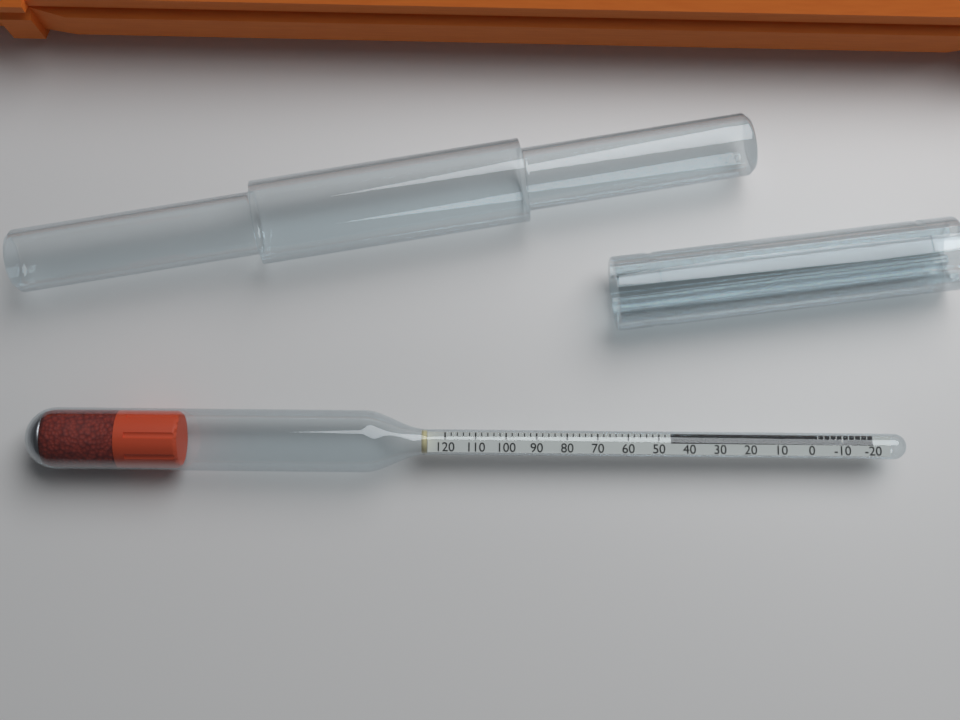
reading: 46 (no unit)
